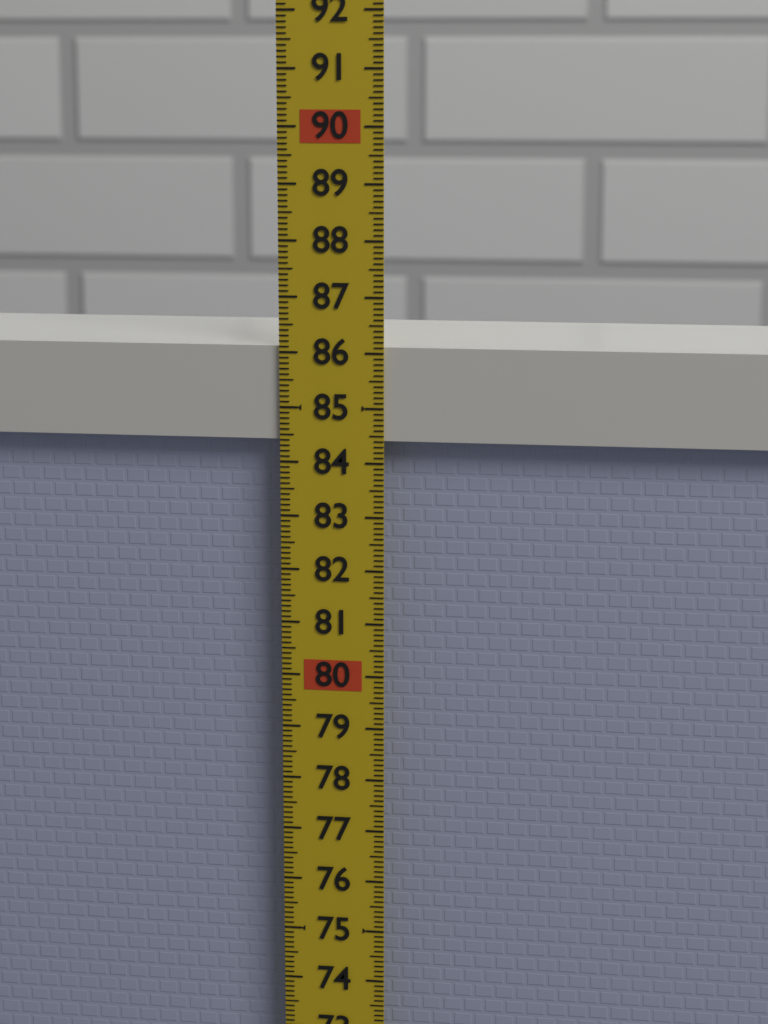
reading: 86.1 (no unit)
